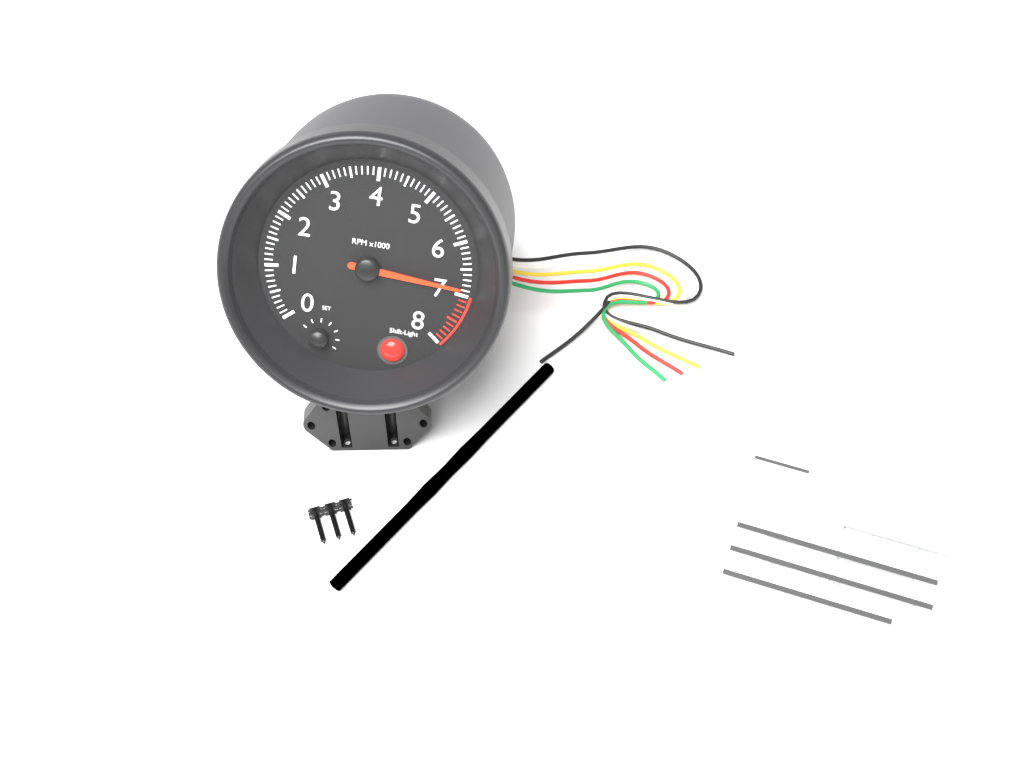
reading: 6900 RPM
